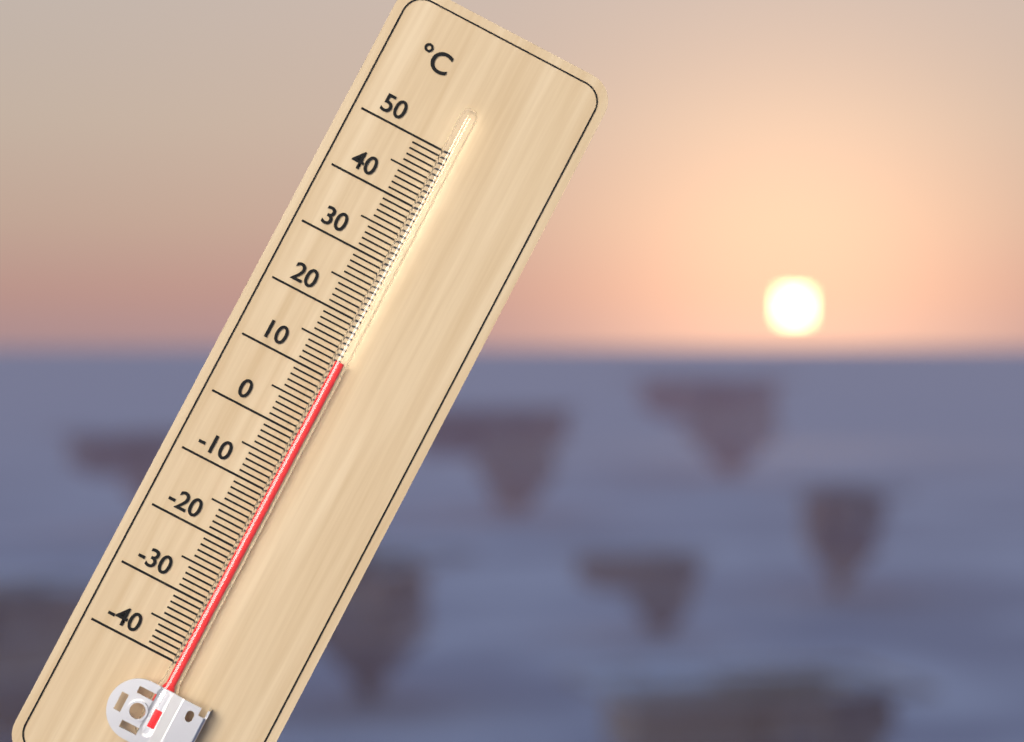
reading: 13 °C
